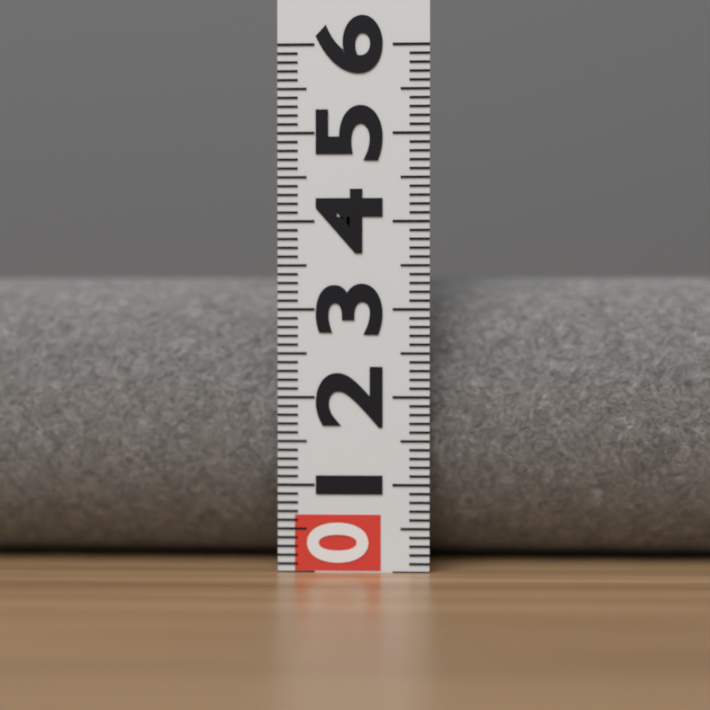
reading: 3.4 (no unit)
